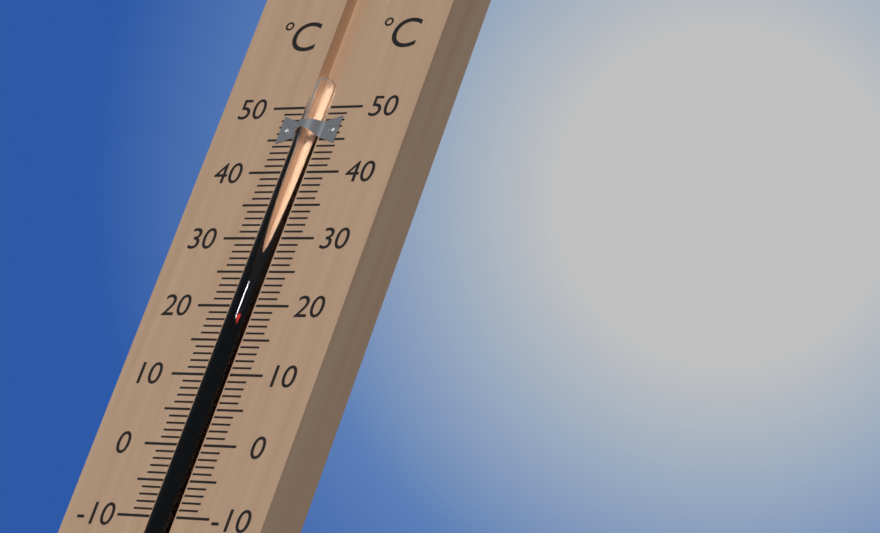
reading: 19 °C
